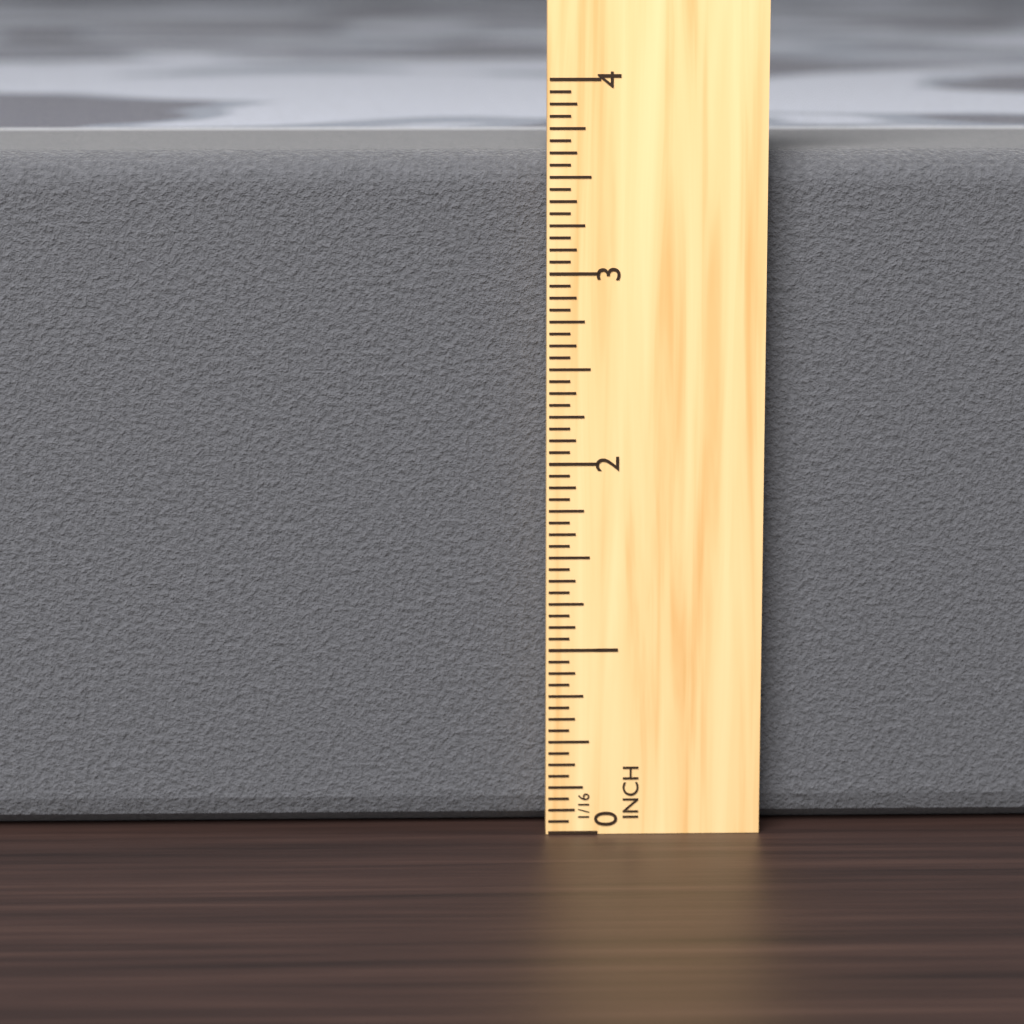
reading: 3.6250 in
